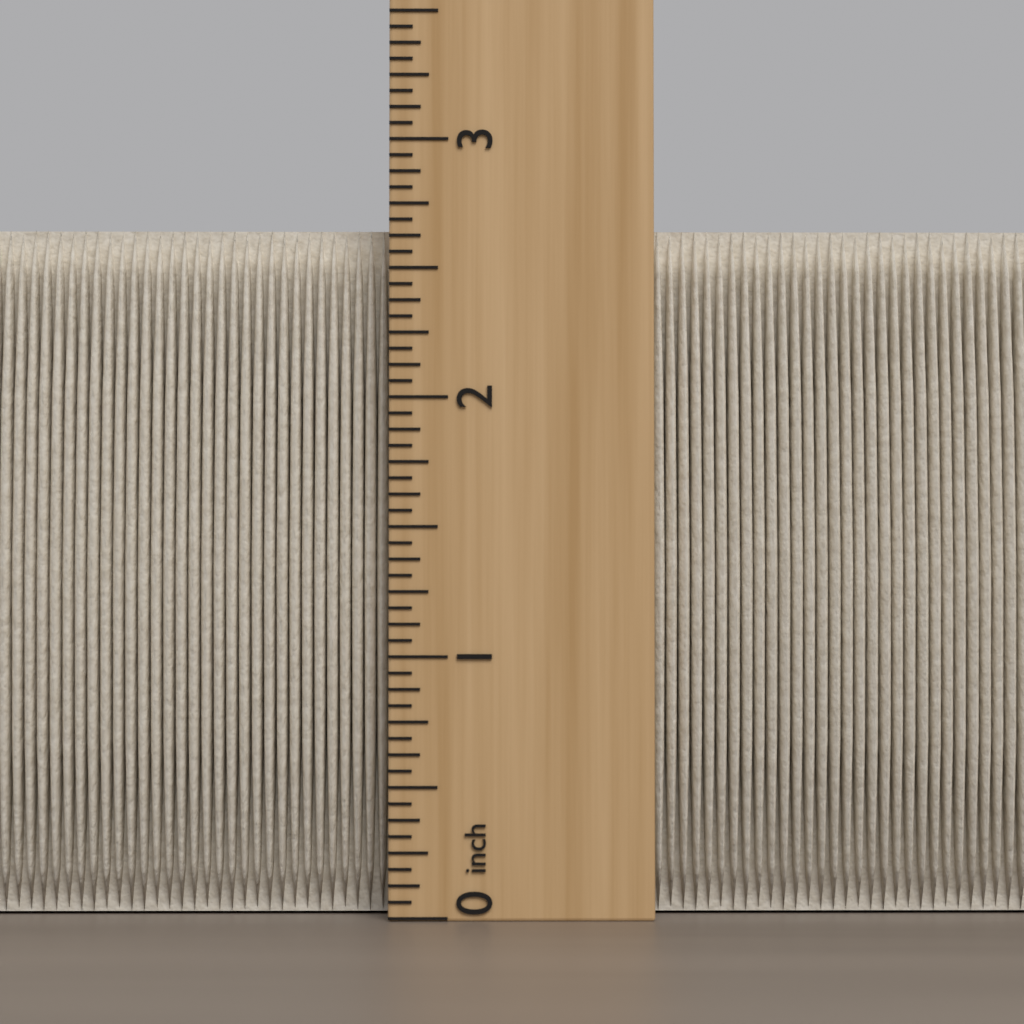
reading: 2.6875 inch
